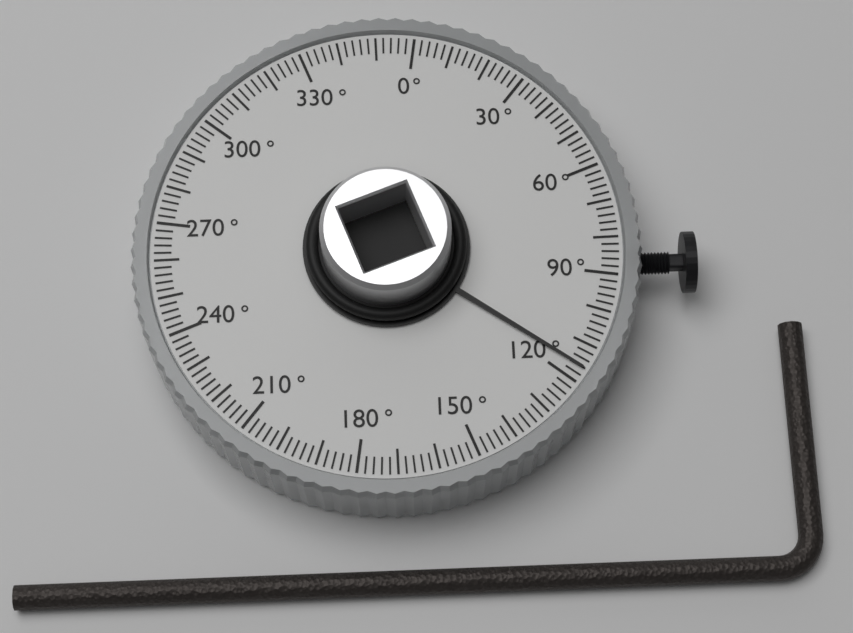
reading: 116 °
